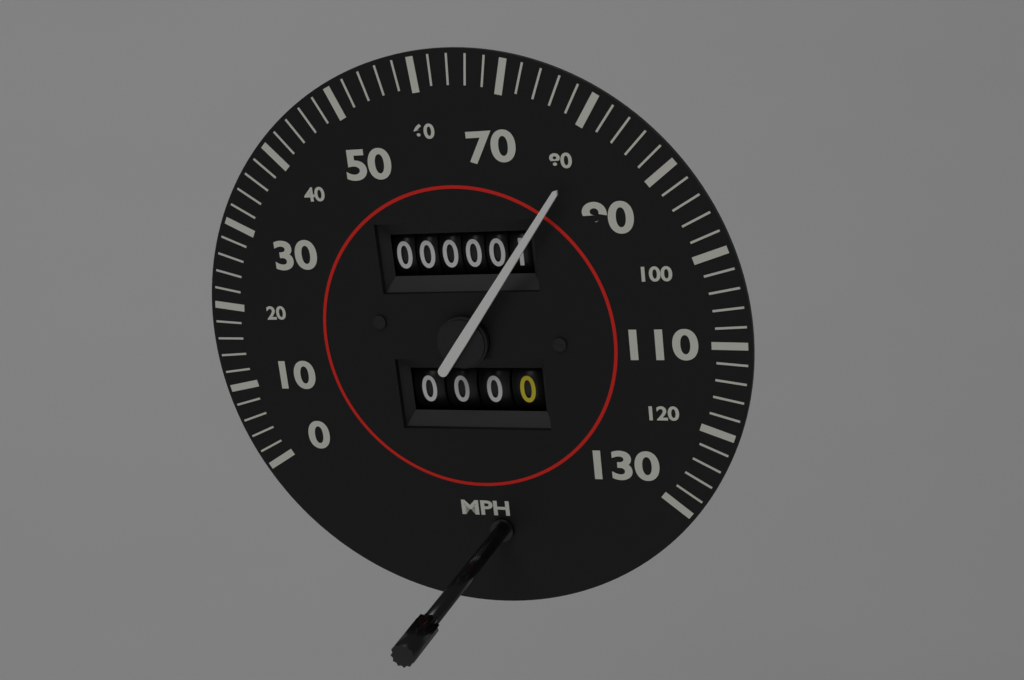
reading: 82 mph
